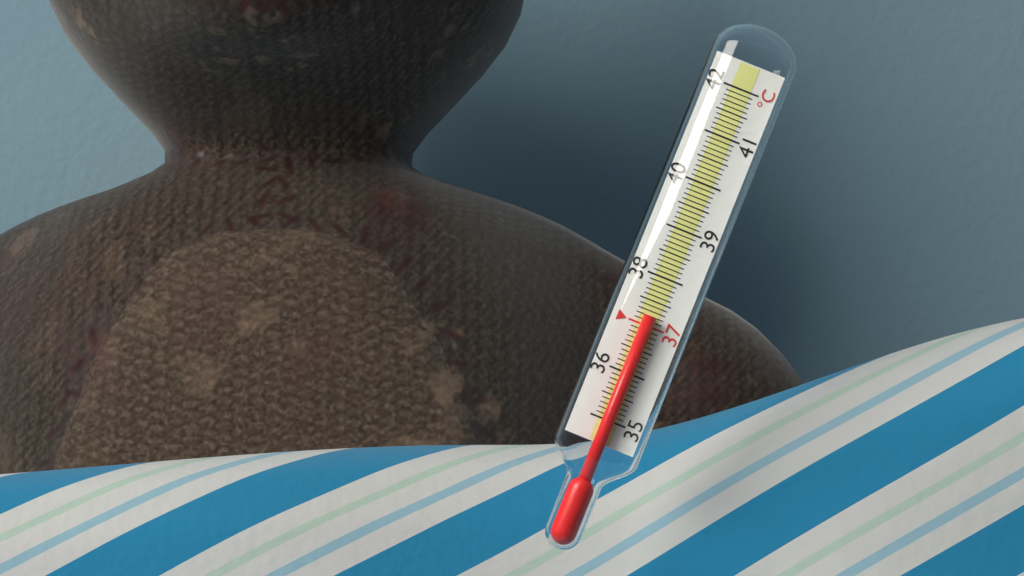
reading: 37.2 °C
